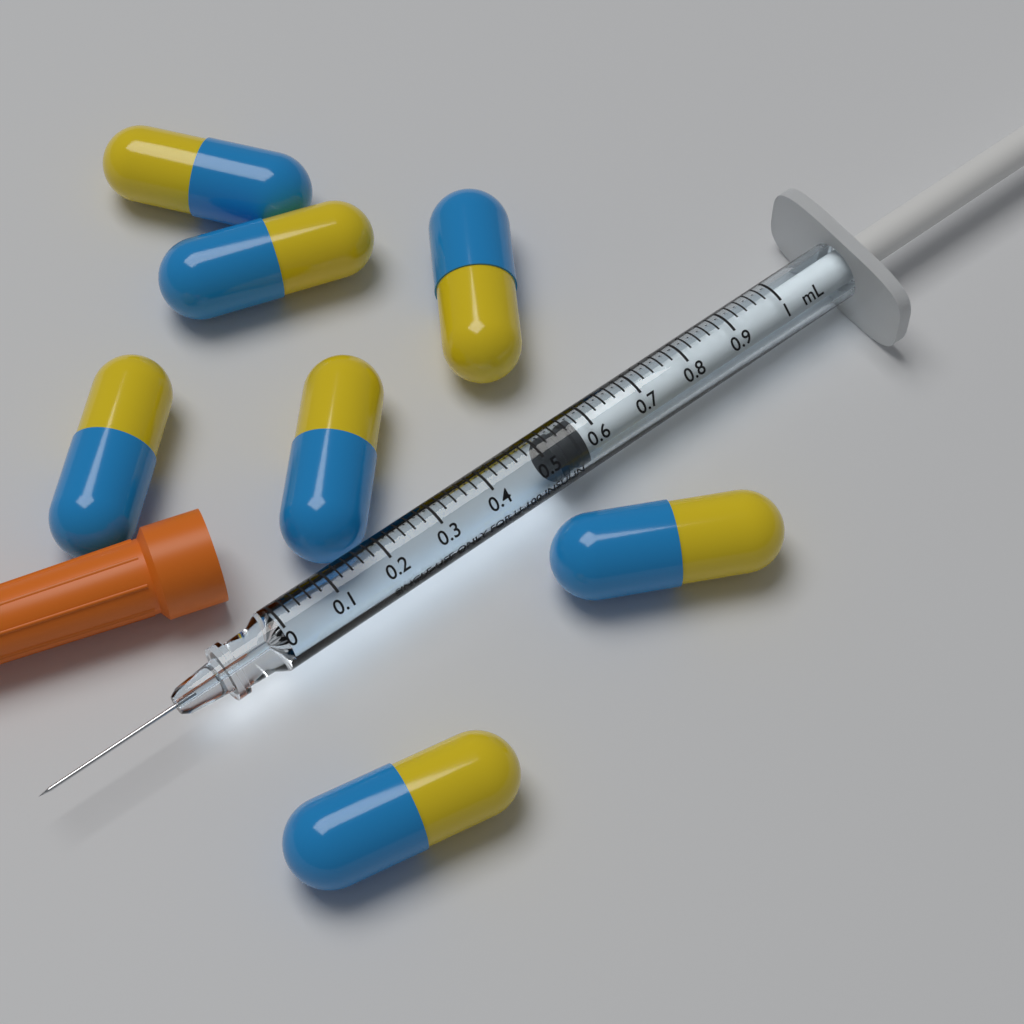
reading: 0.52 mL
